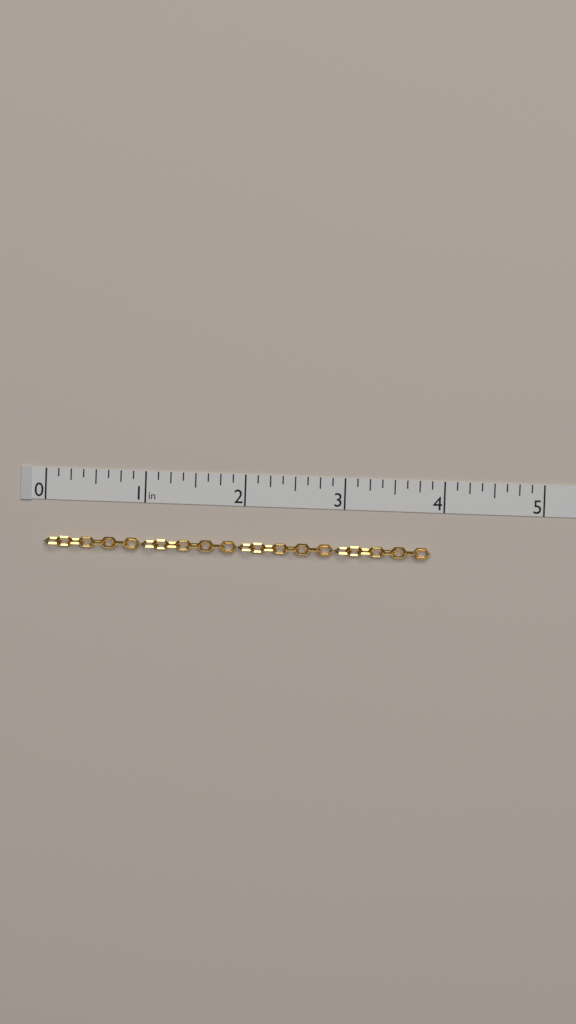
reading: 3.875 in
